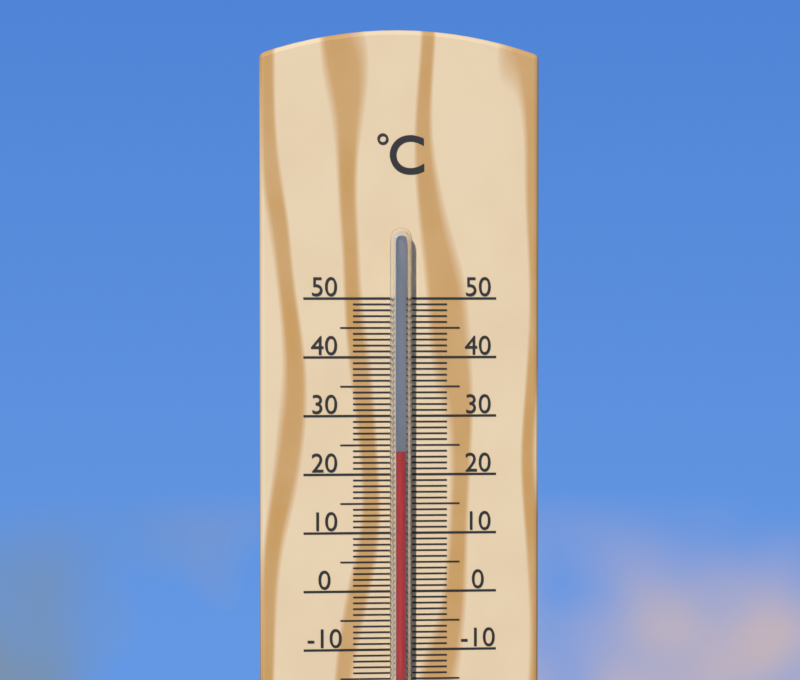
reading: 24 °C
